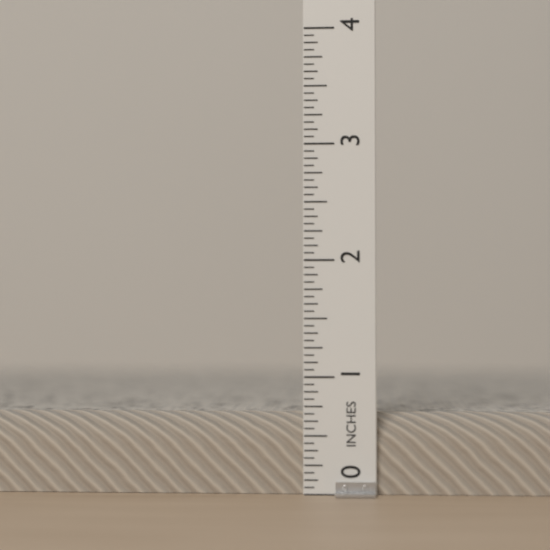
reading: 0.6875 in
